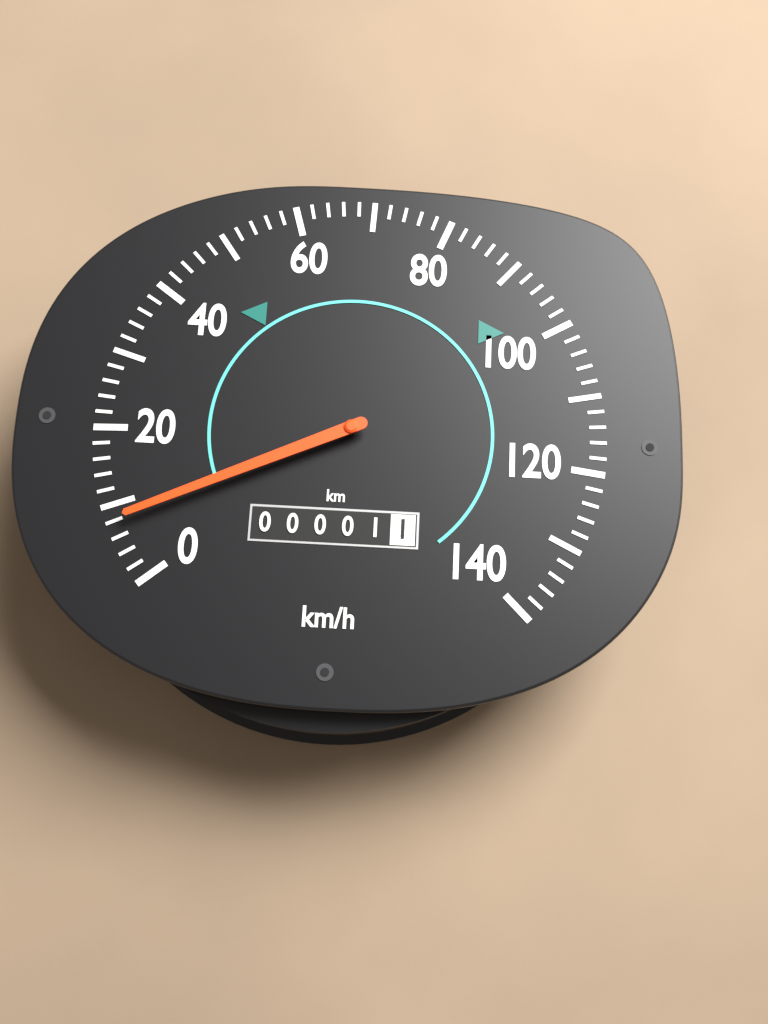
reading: 8 km/h
